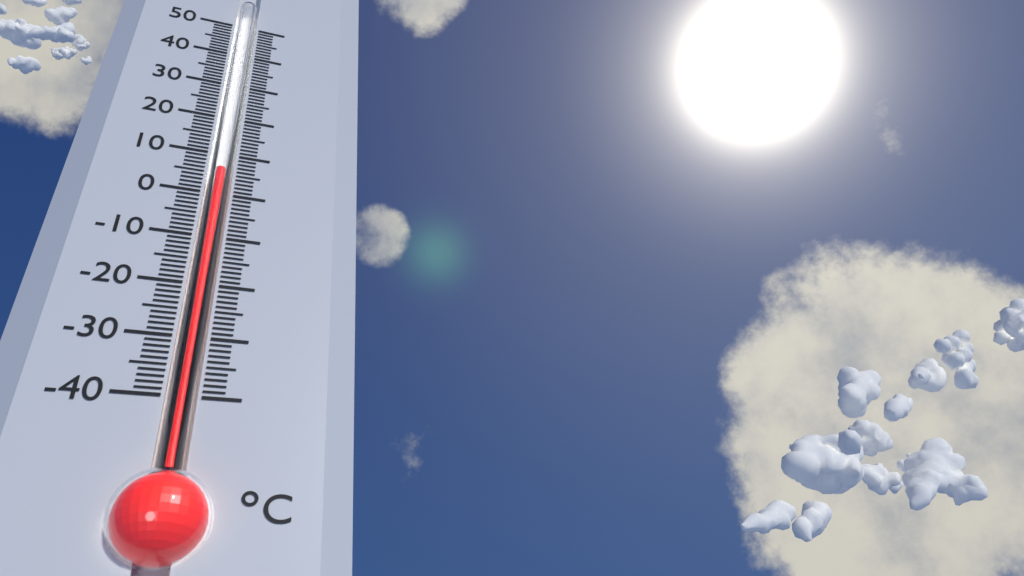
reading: 6 °C
